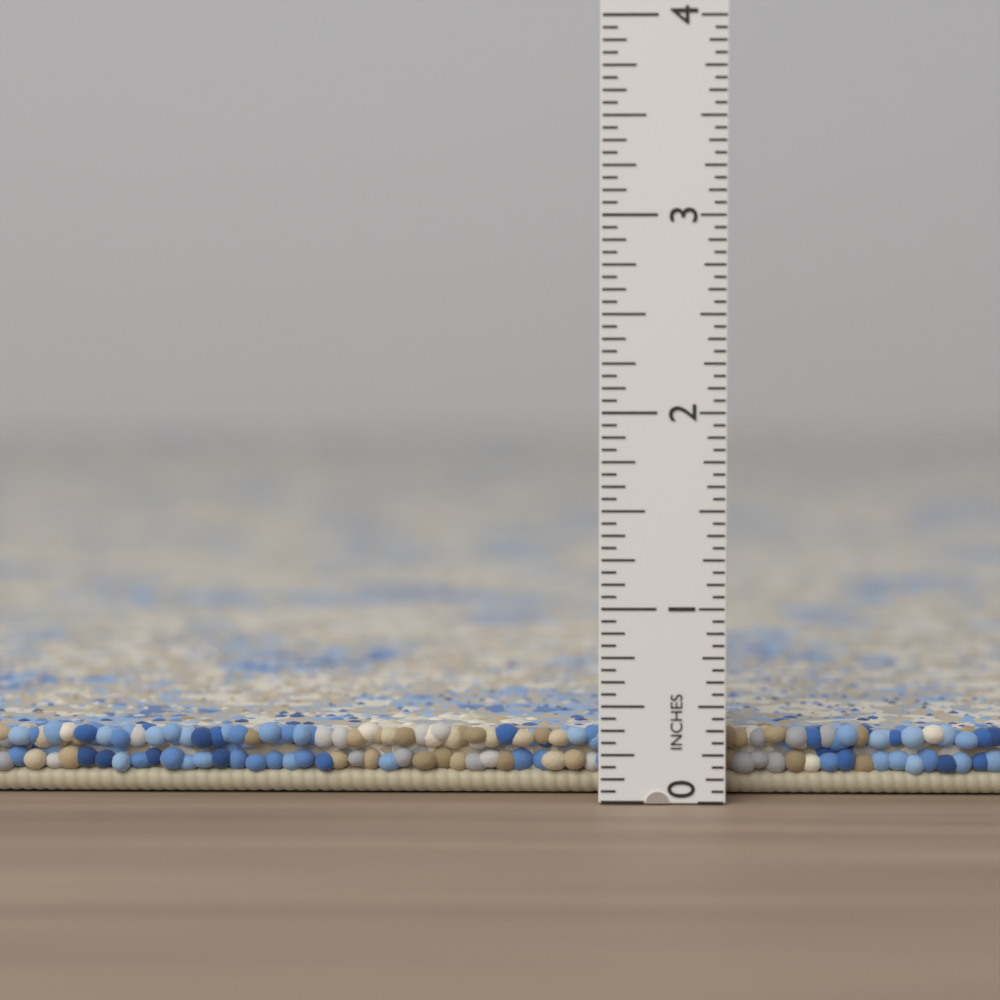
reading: 0.3750 in
